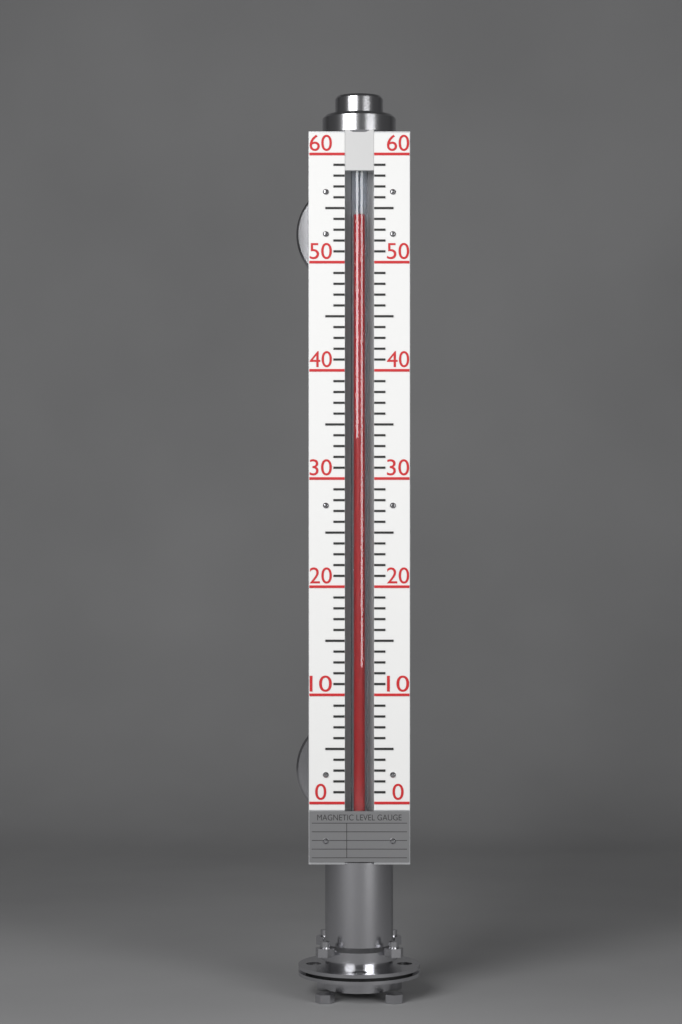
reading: 54.5 (no unit)
